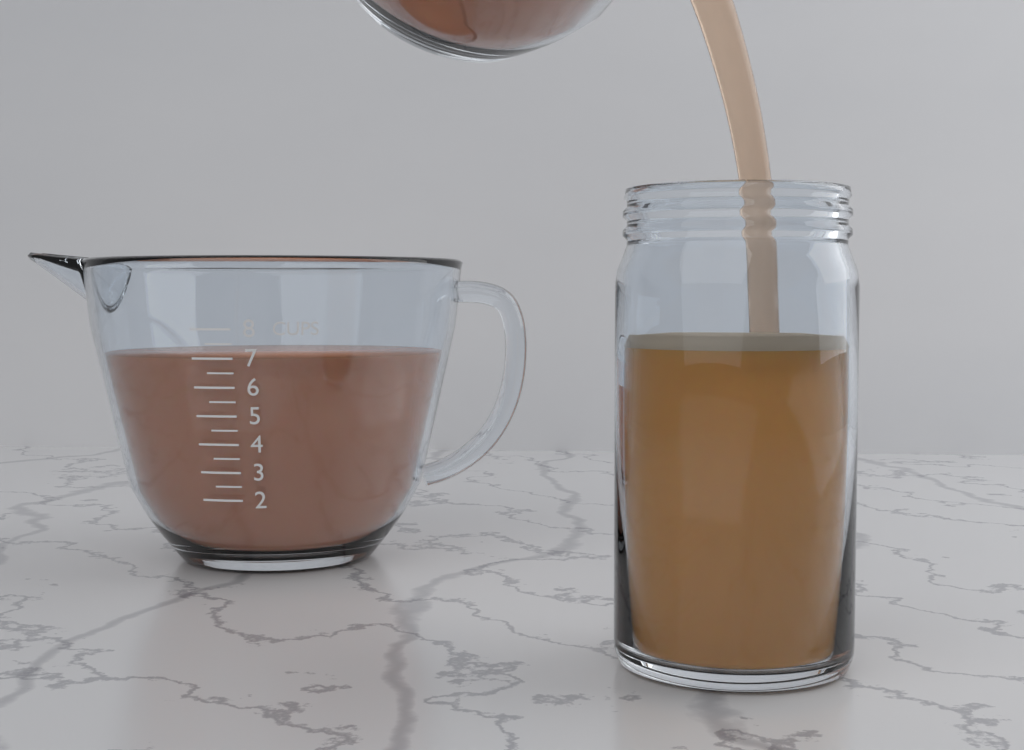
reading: 7.0 cups
